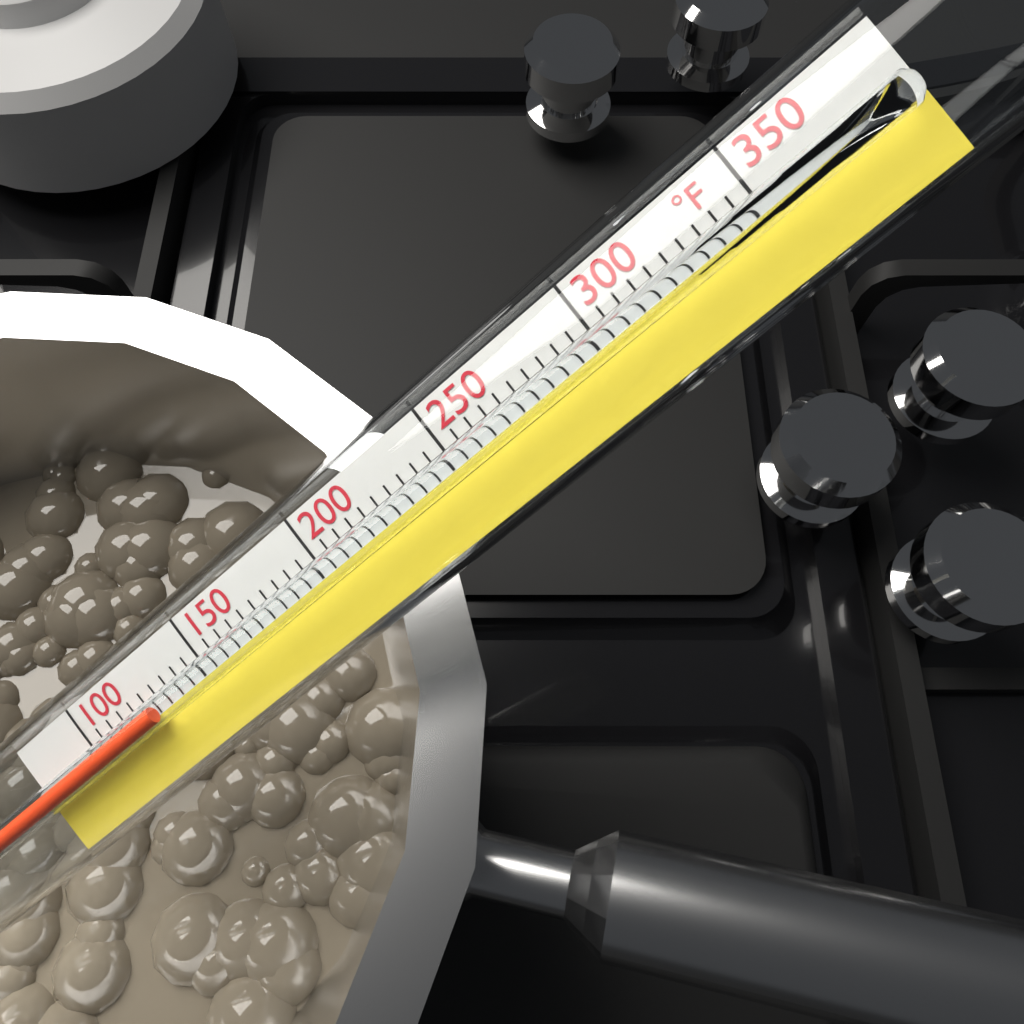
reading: 130 °F
